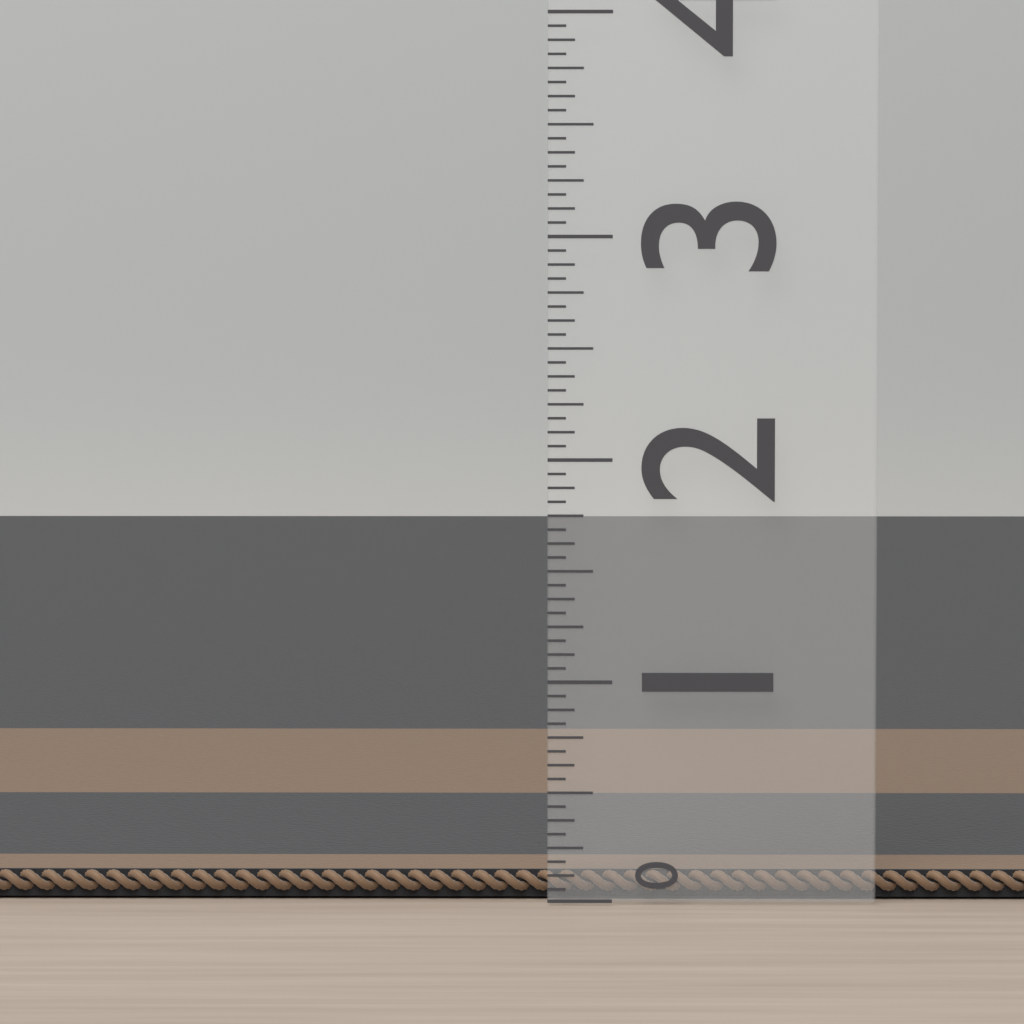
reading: 0.1250 (no unit)
